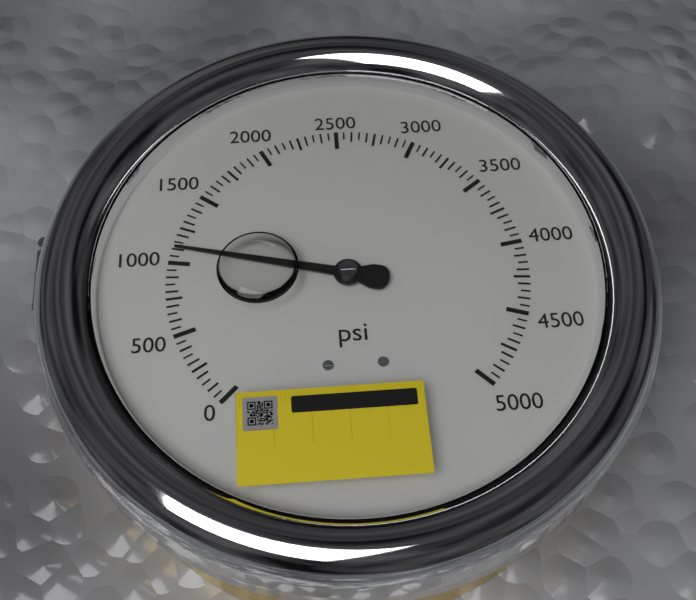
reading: 1100 psi
